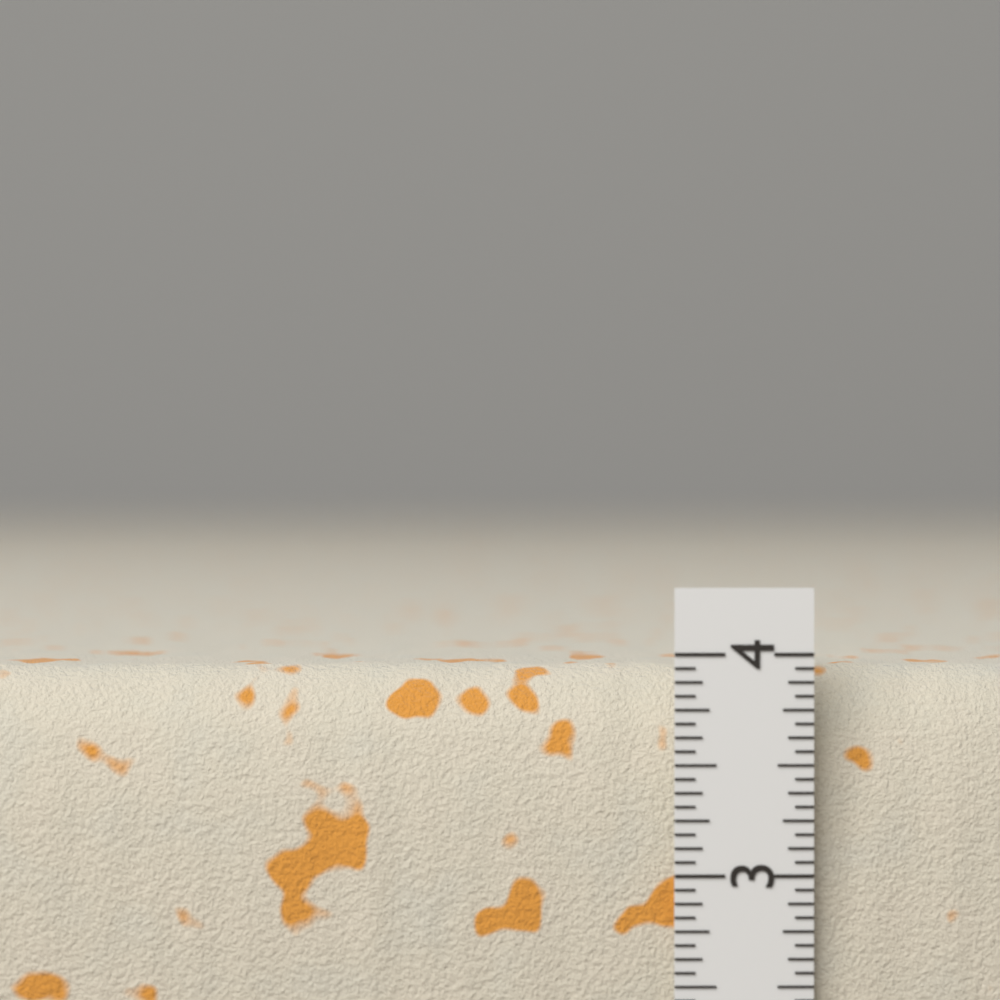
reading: 3.9375 in
